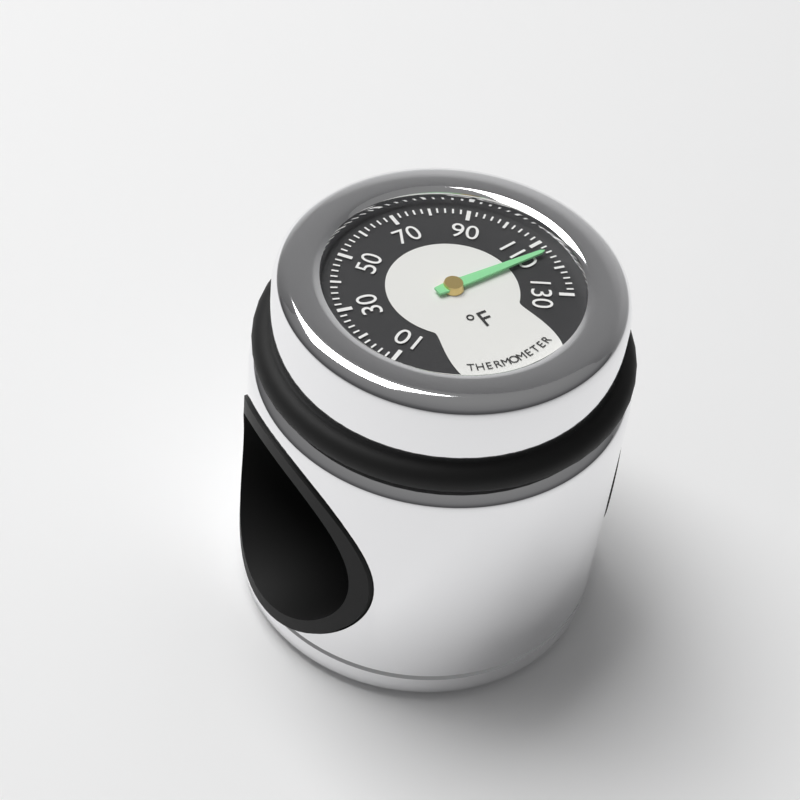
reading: 114 °F
